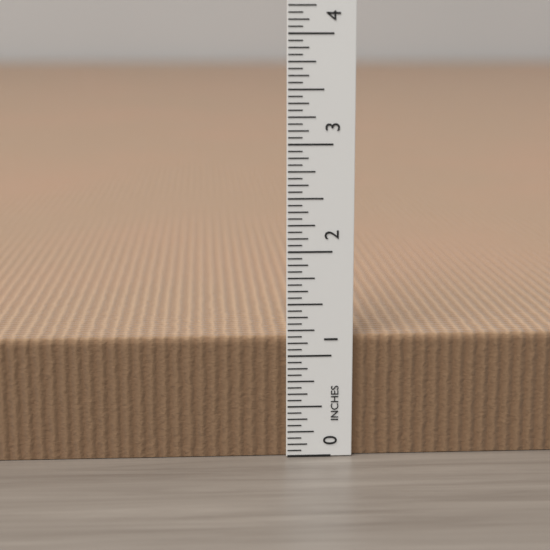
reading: 1.1875 in
